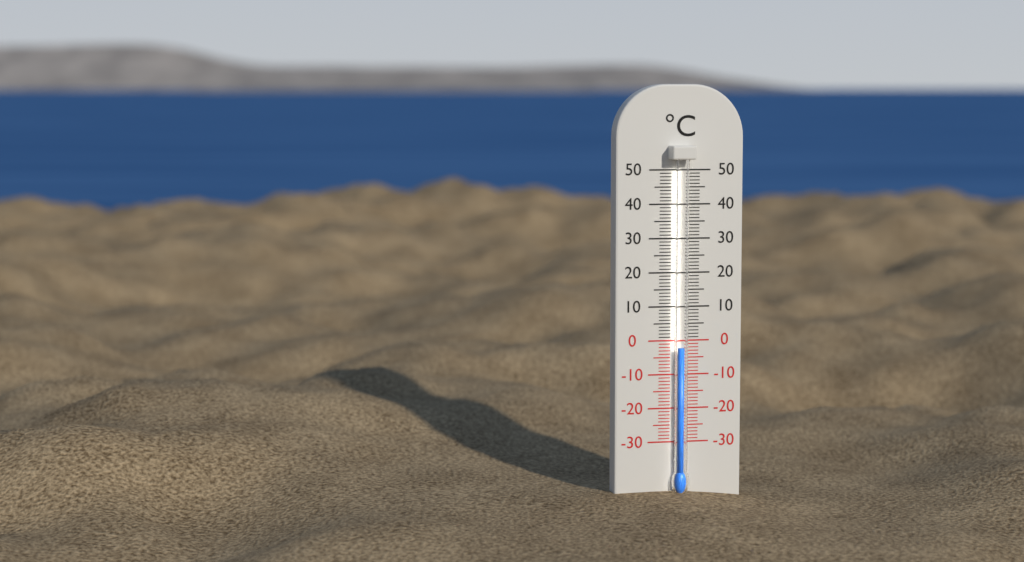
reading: -2 °C
